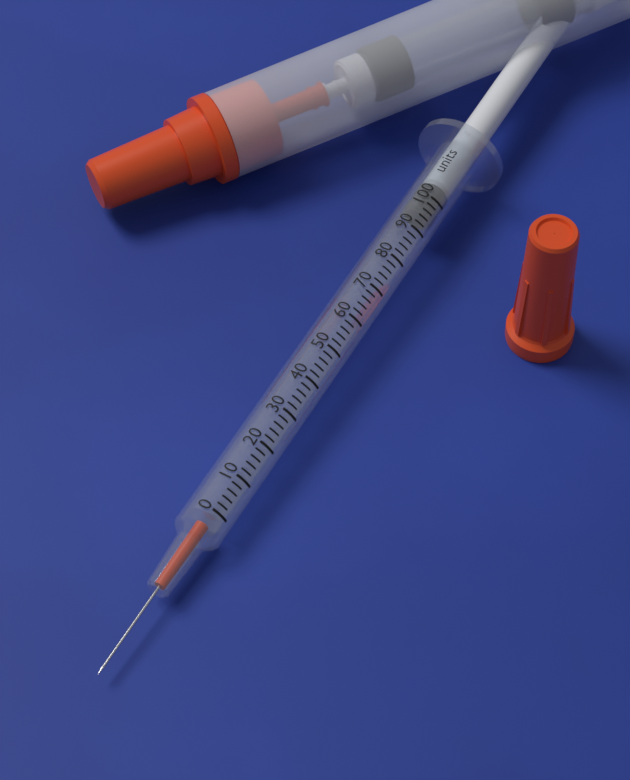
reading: 96 units
